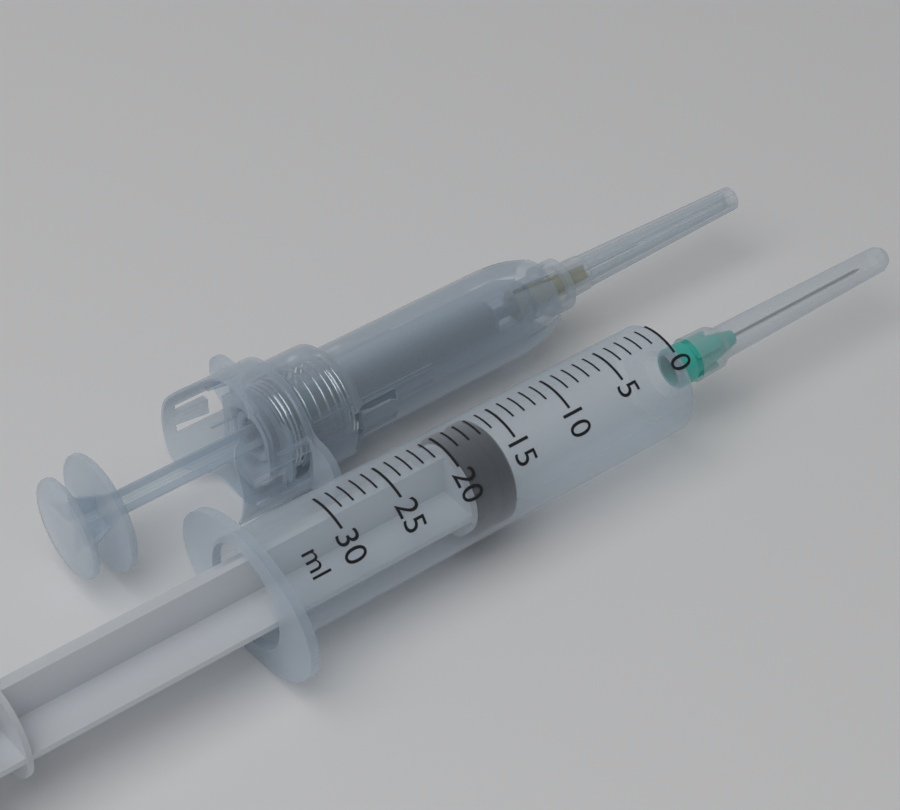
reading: 16 ml
